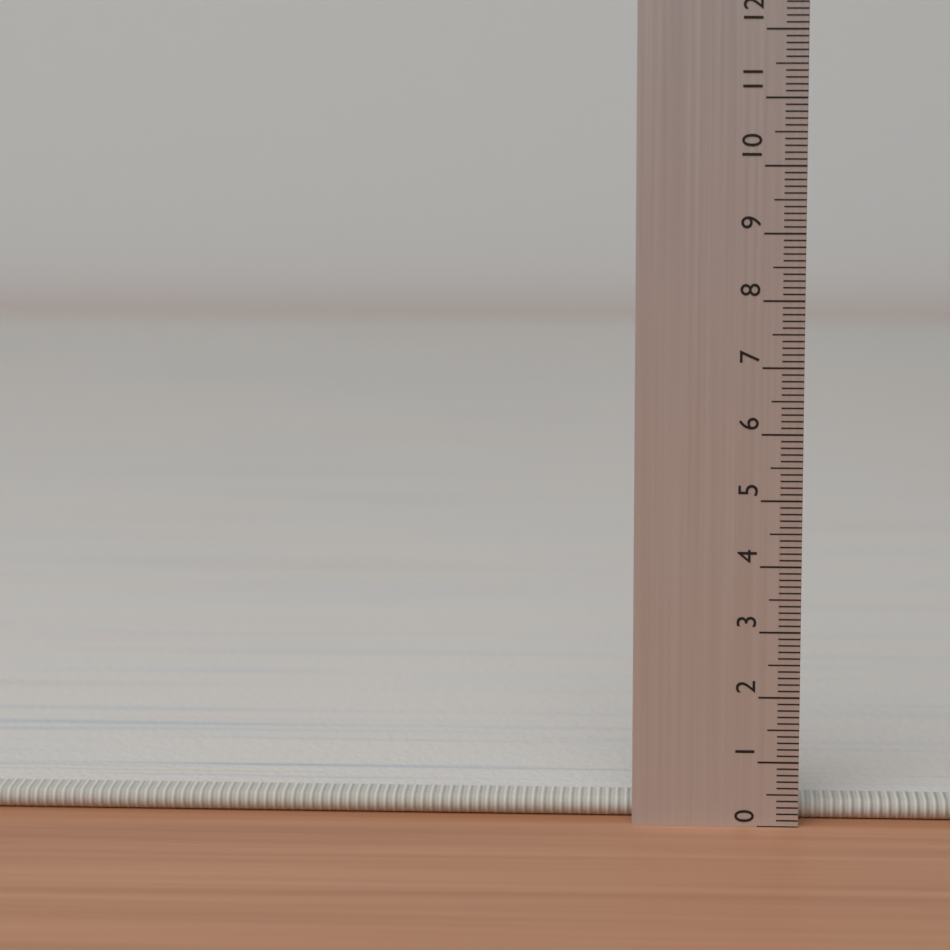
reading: 0.3 (no unit)
